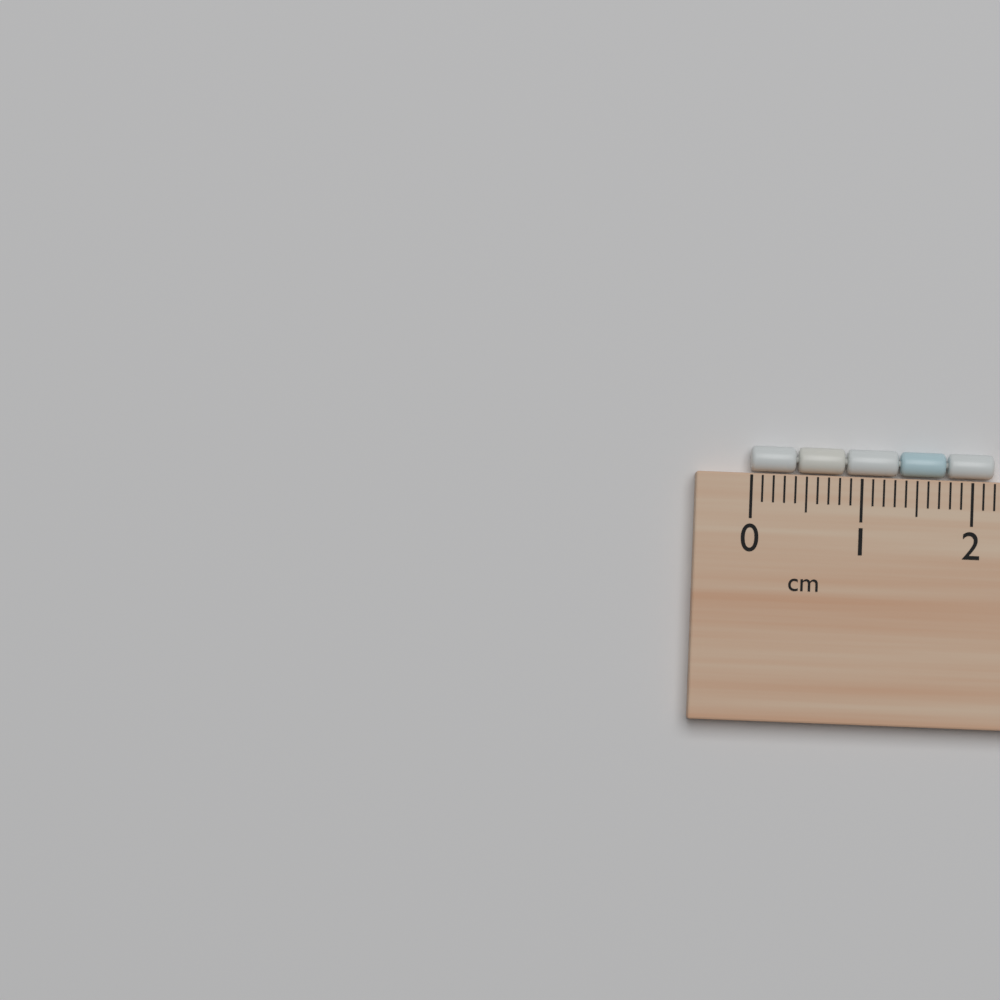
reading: 2.2 cm
